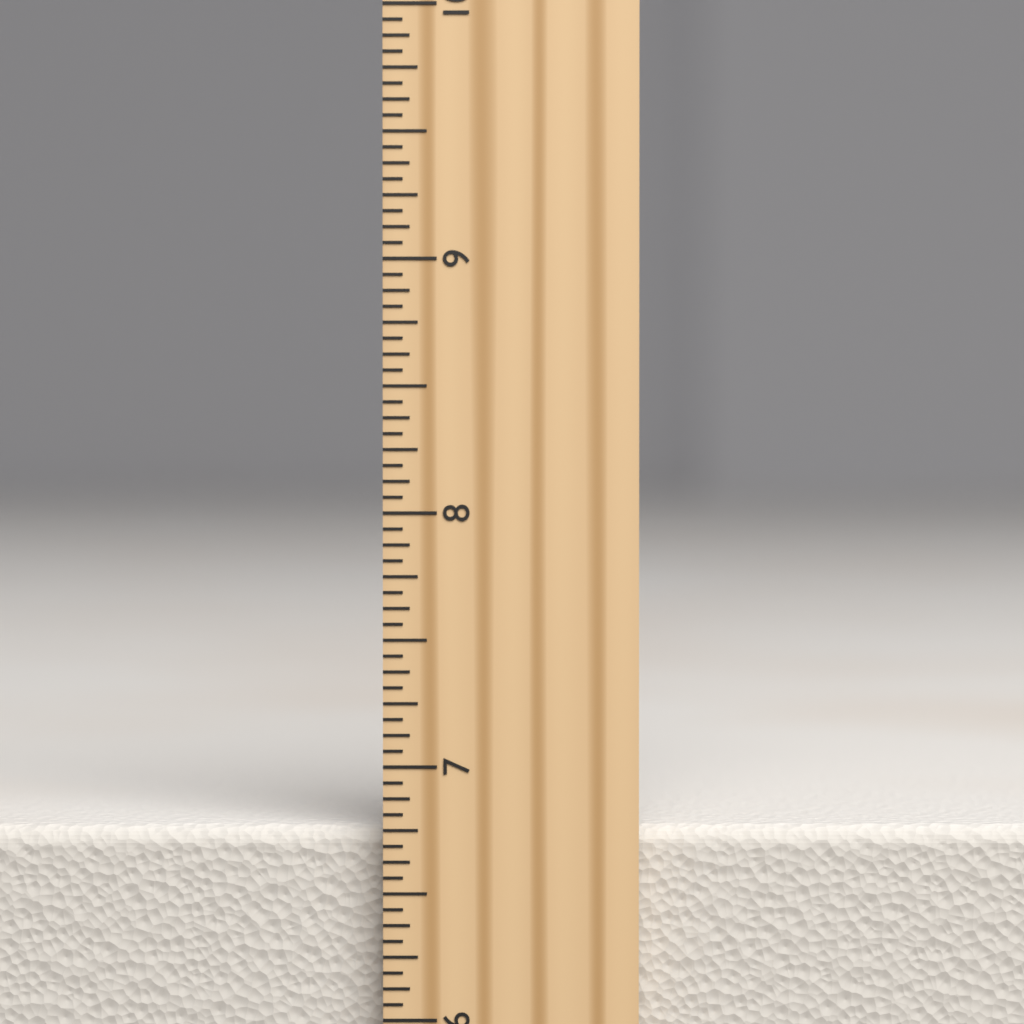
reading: 6.7500 inch
